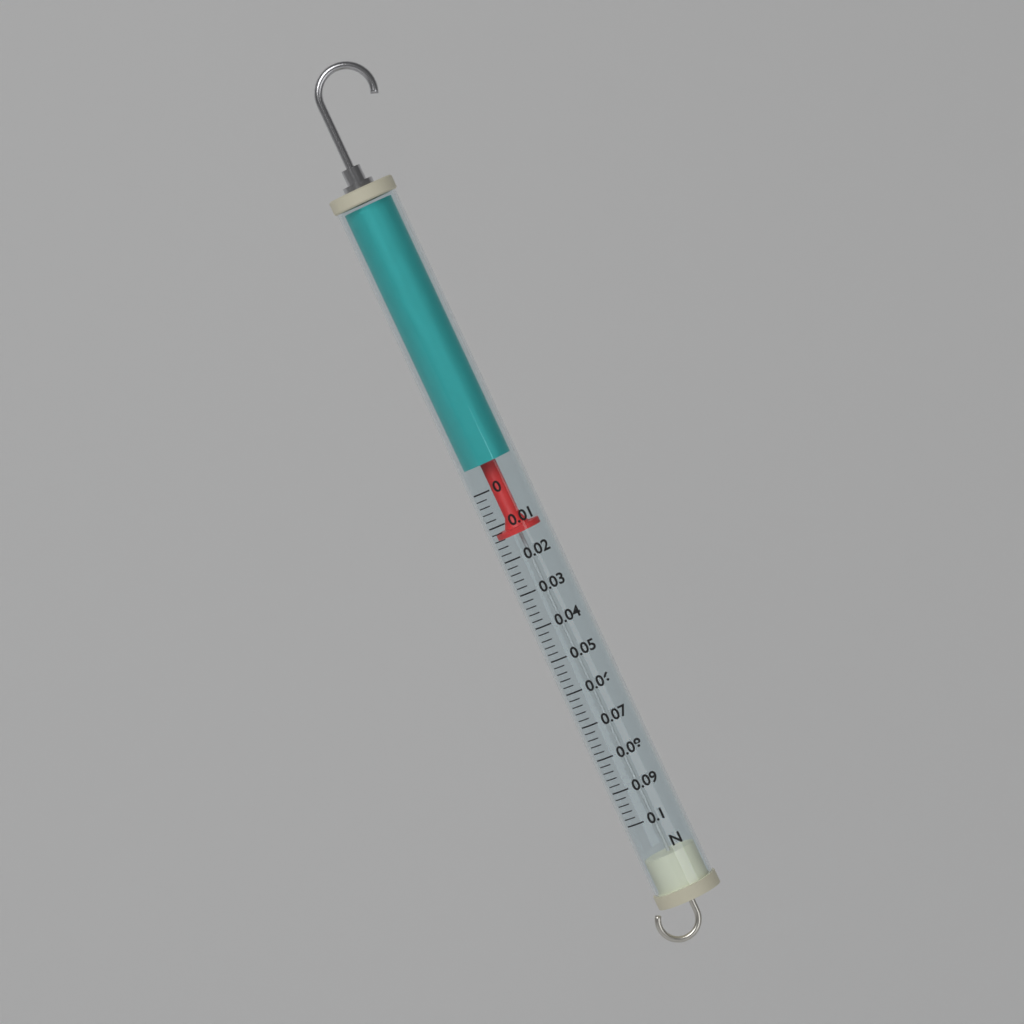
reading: 0.014 N
